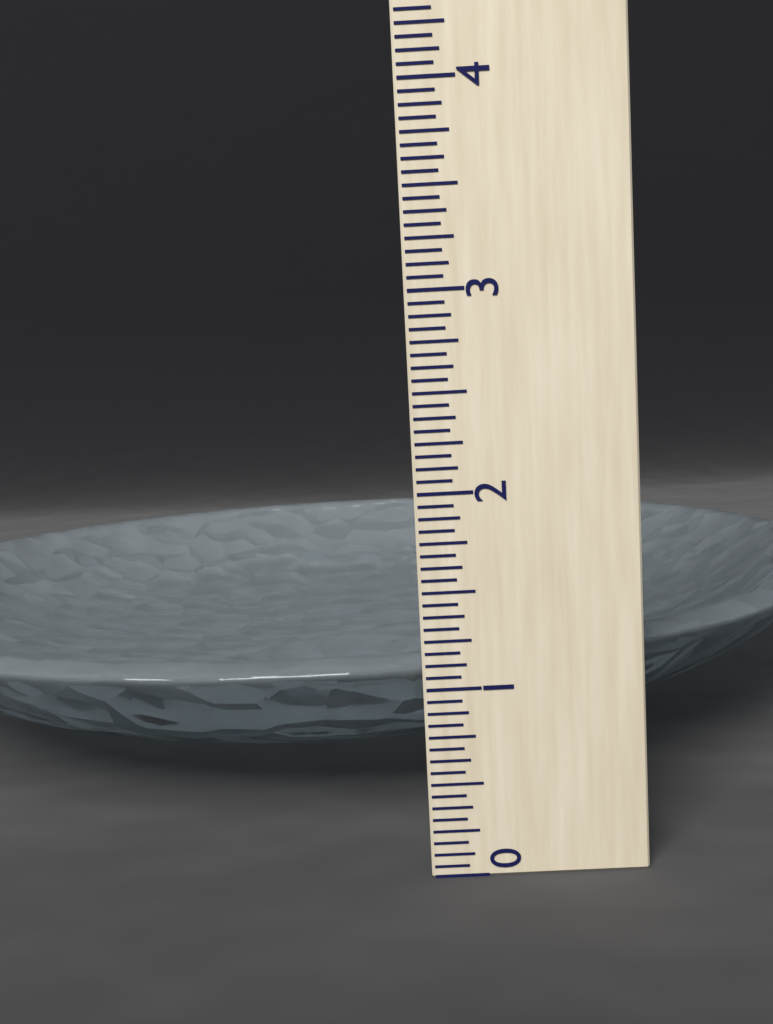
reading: 1.1250 (no unit)
